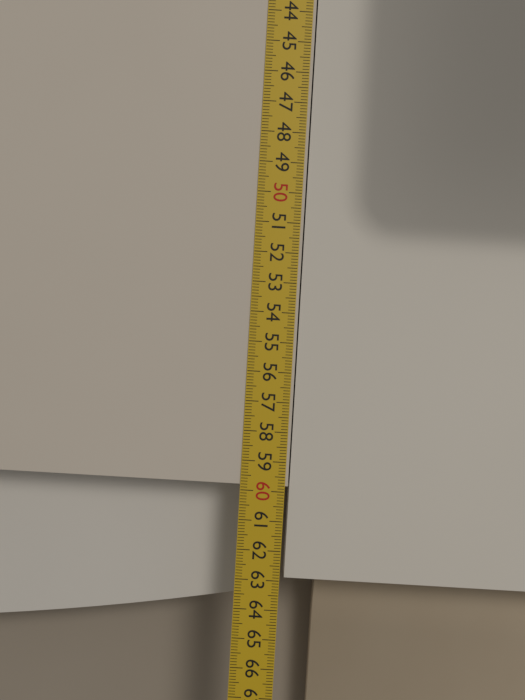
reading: 59.8 cm
